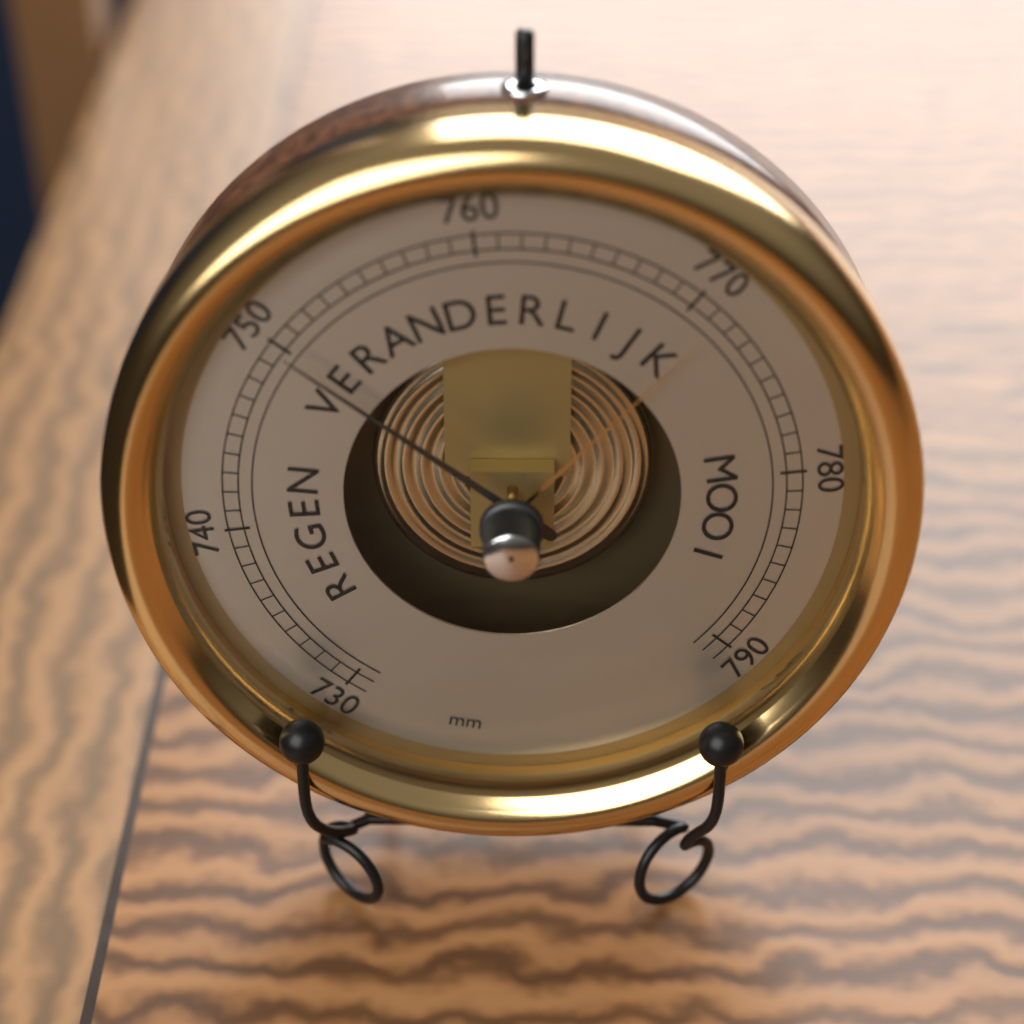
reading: 750 mm
